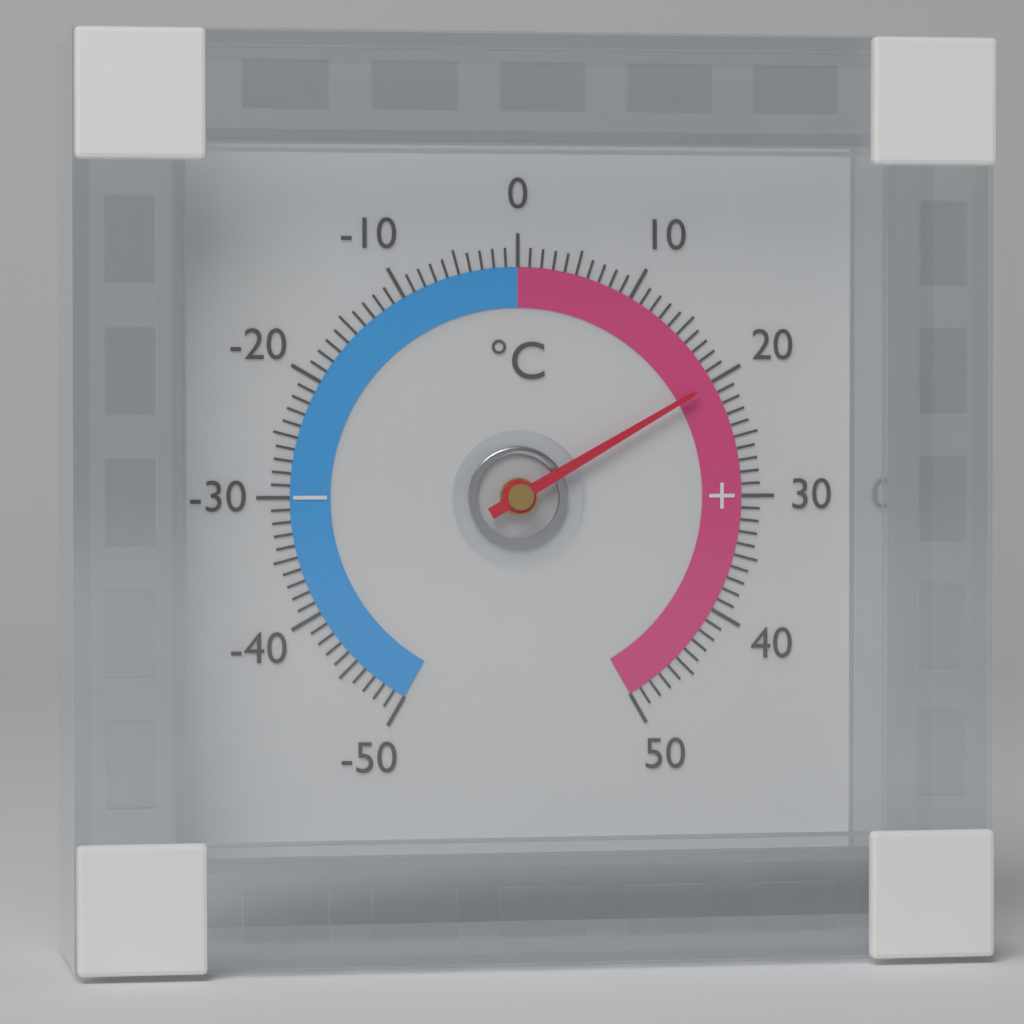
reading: 20 °C
